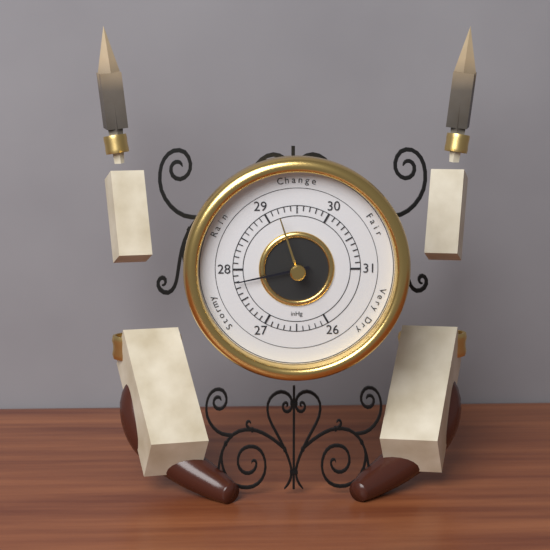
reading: 27.8 inHg
